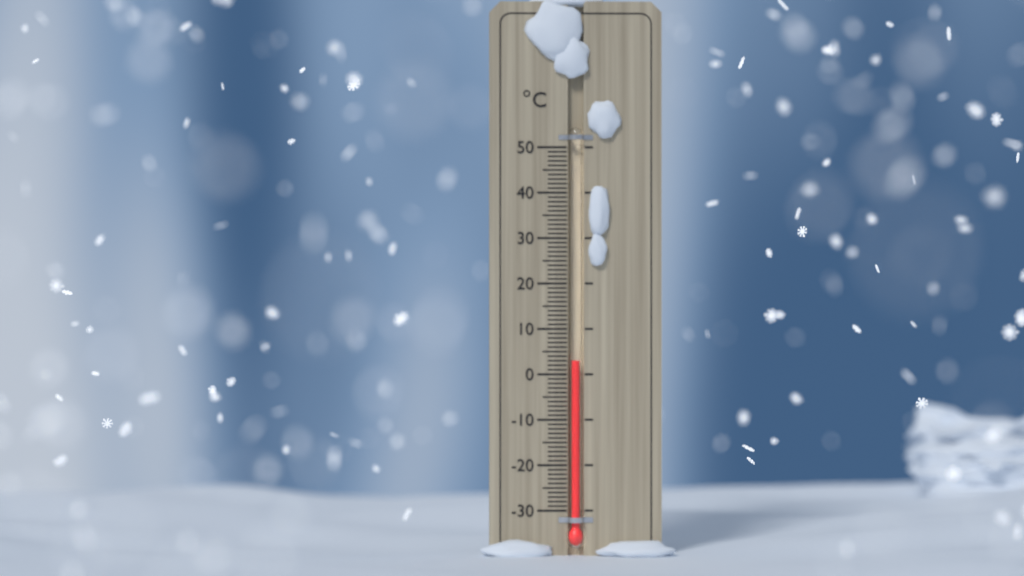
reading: 3 °C
